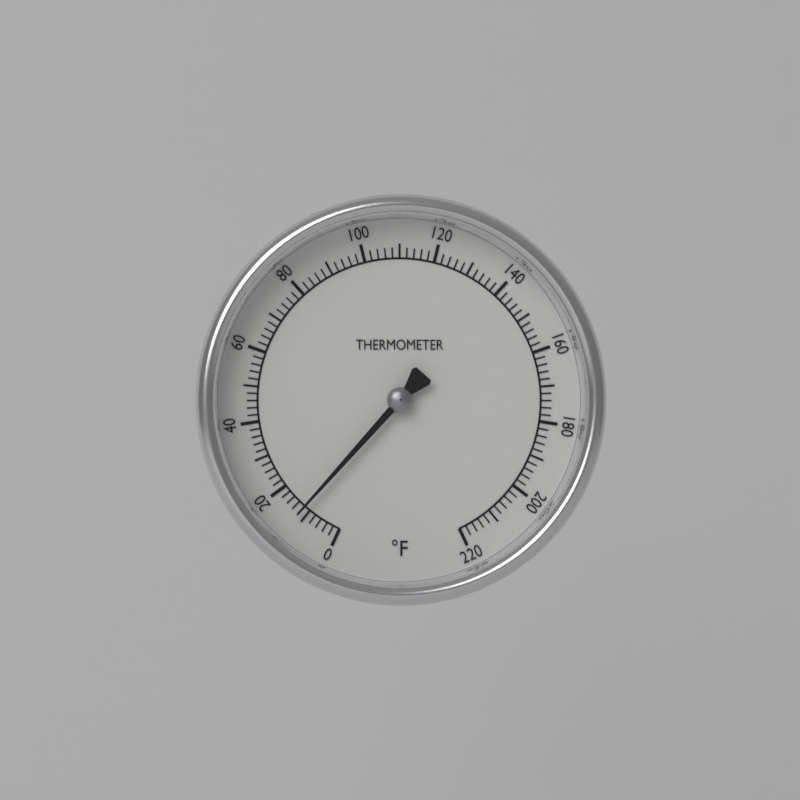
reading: 12 °F
